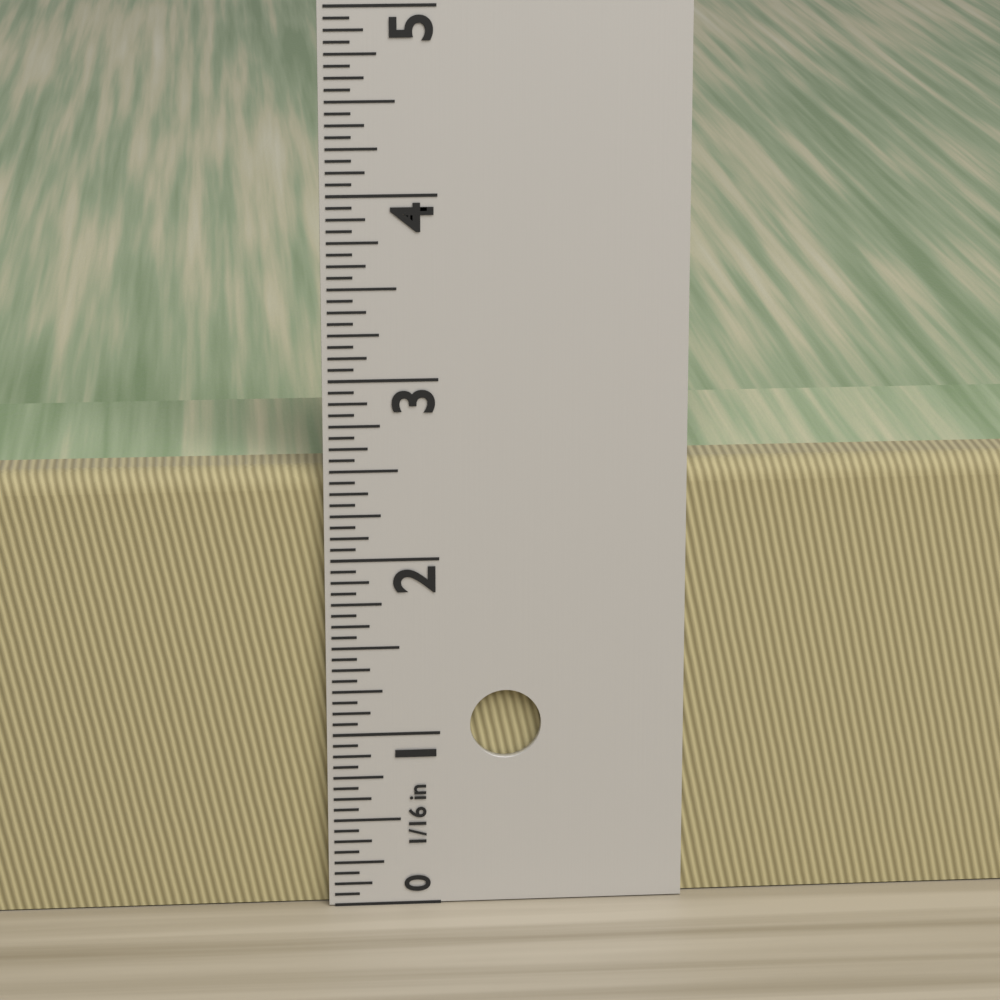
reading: 2.5000 in
